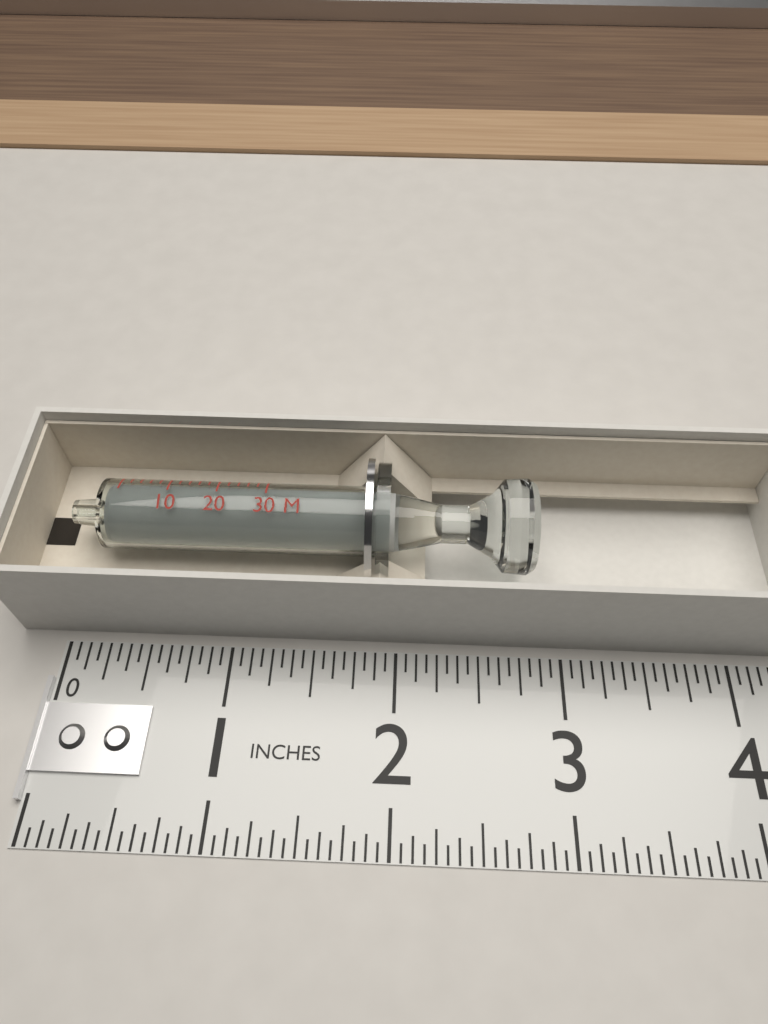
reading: 2.8125 in
